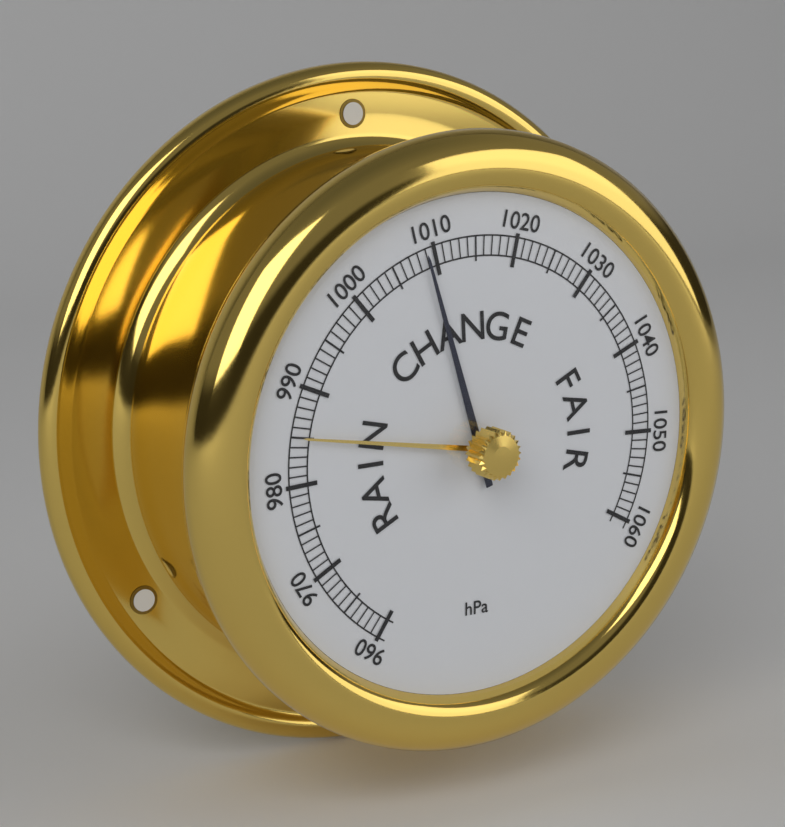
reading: 1009 hPa
